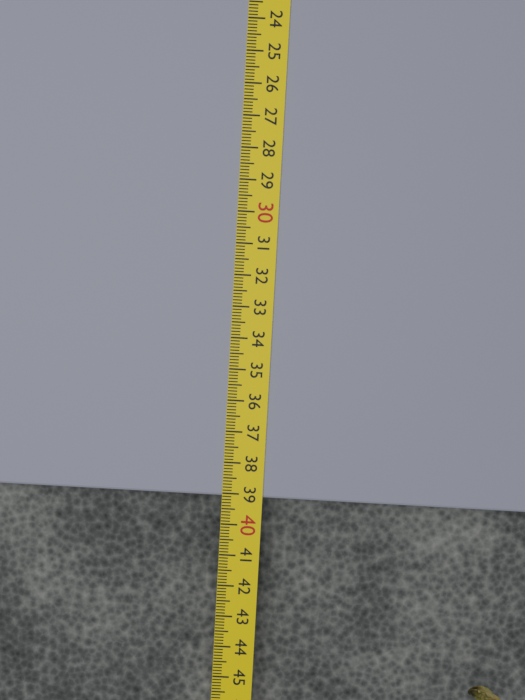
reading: 39.1 cm
